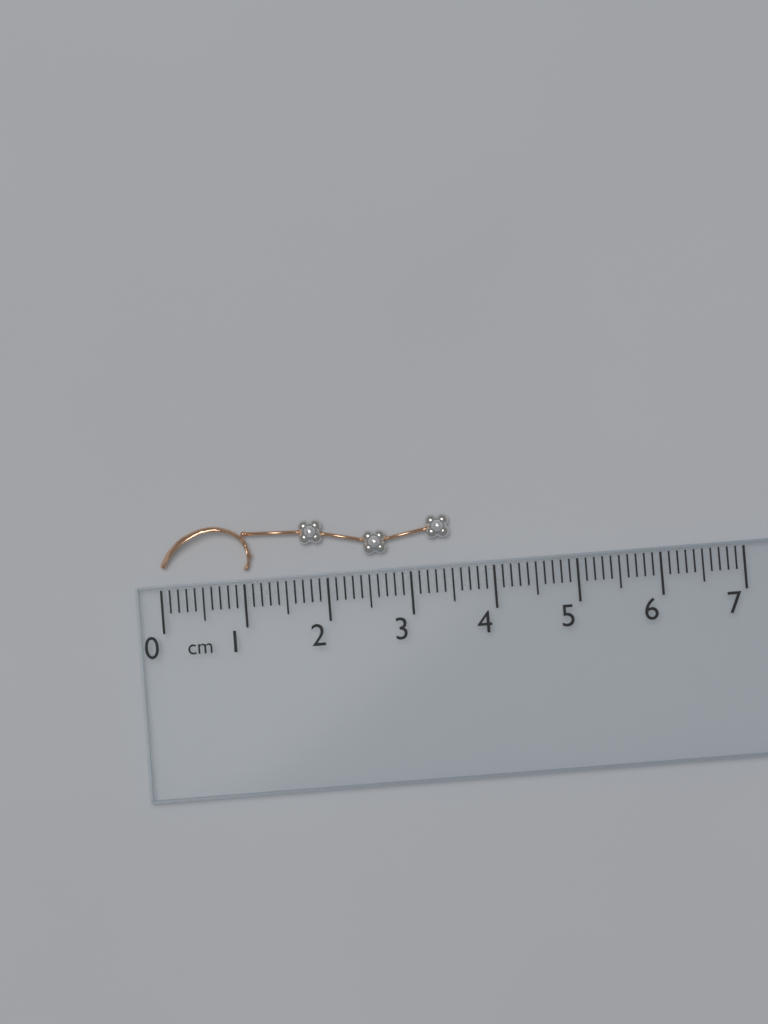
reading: 3.5 cm
